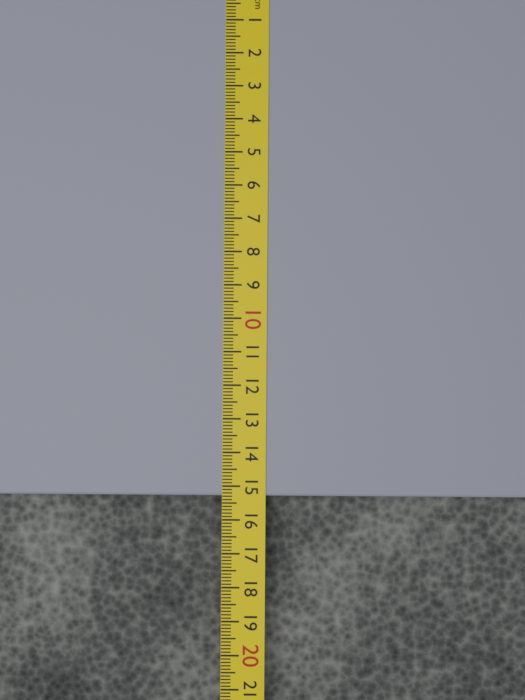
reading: 15.3 cm
